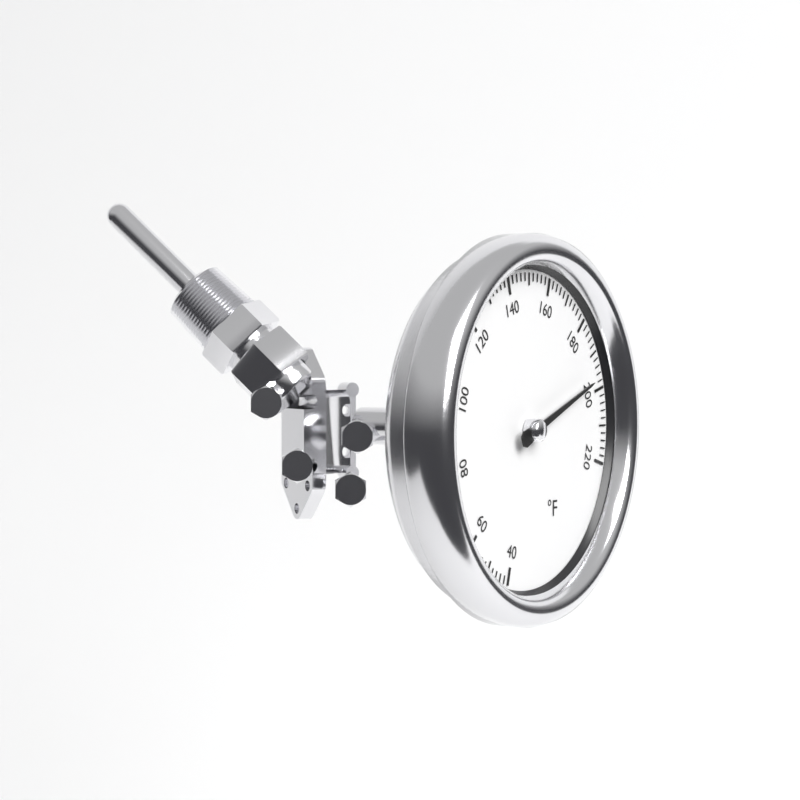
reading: 196 °F
